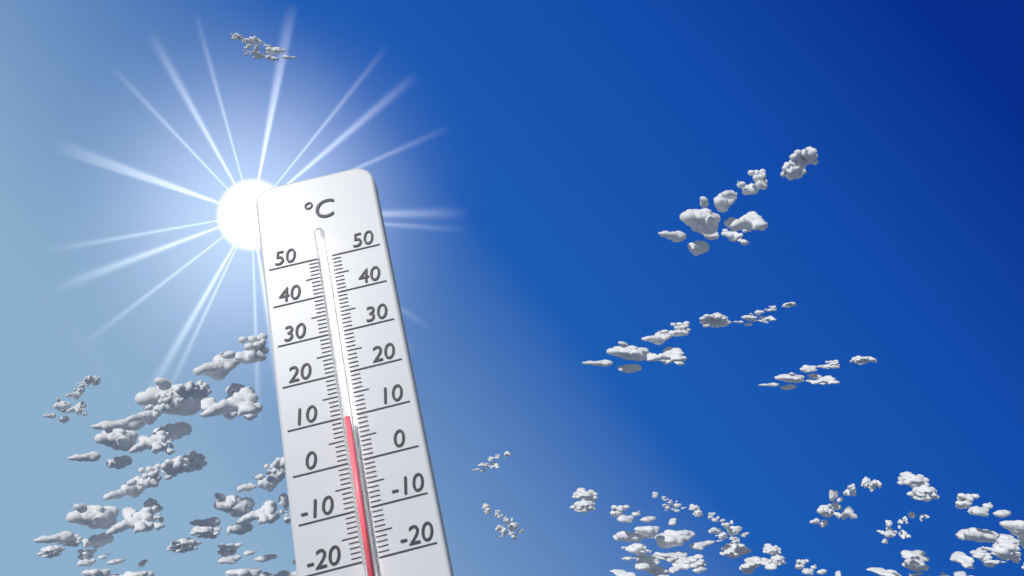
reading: 9 °C
